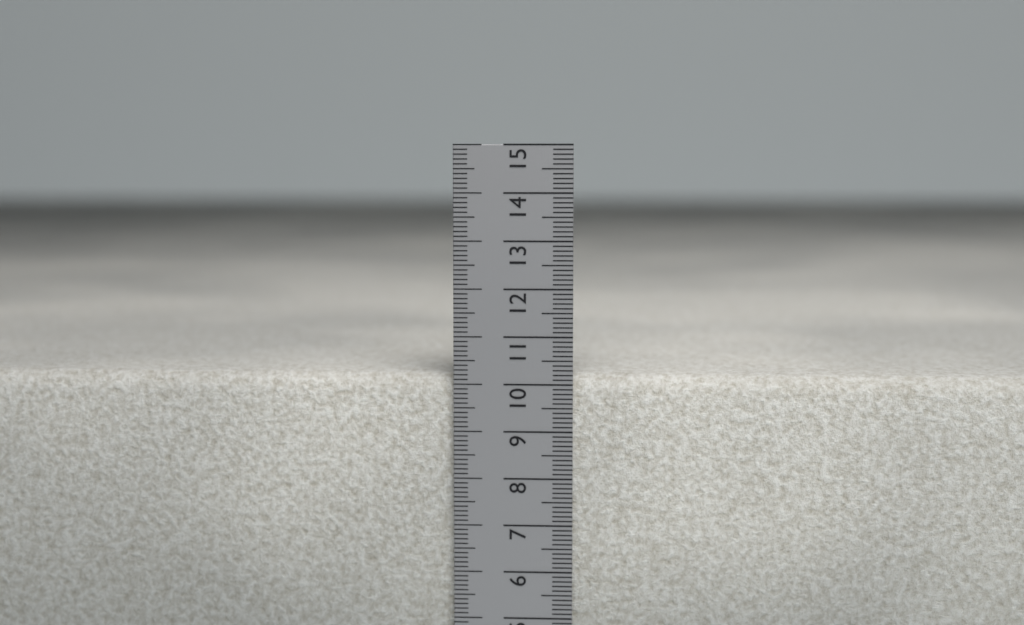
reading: 10.2 cm
